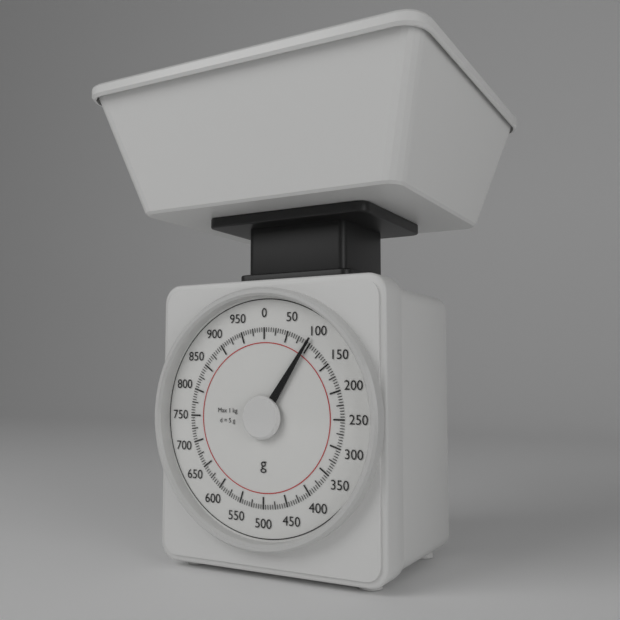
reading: 95 g
